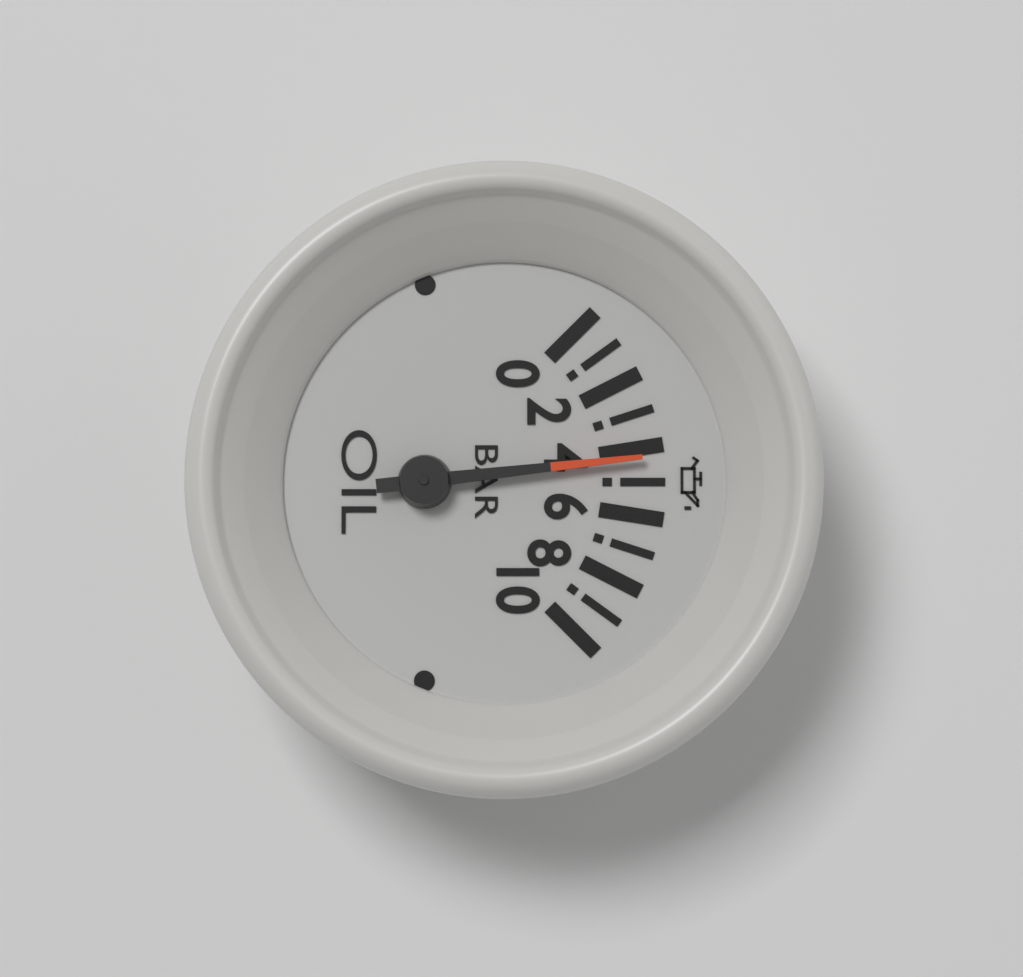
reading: 4.3 bar
